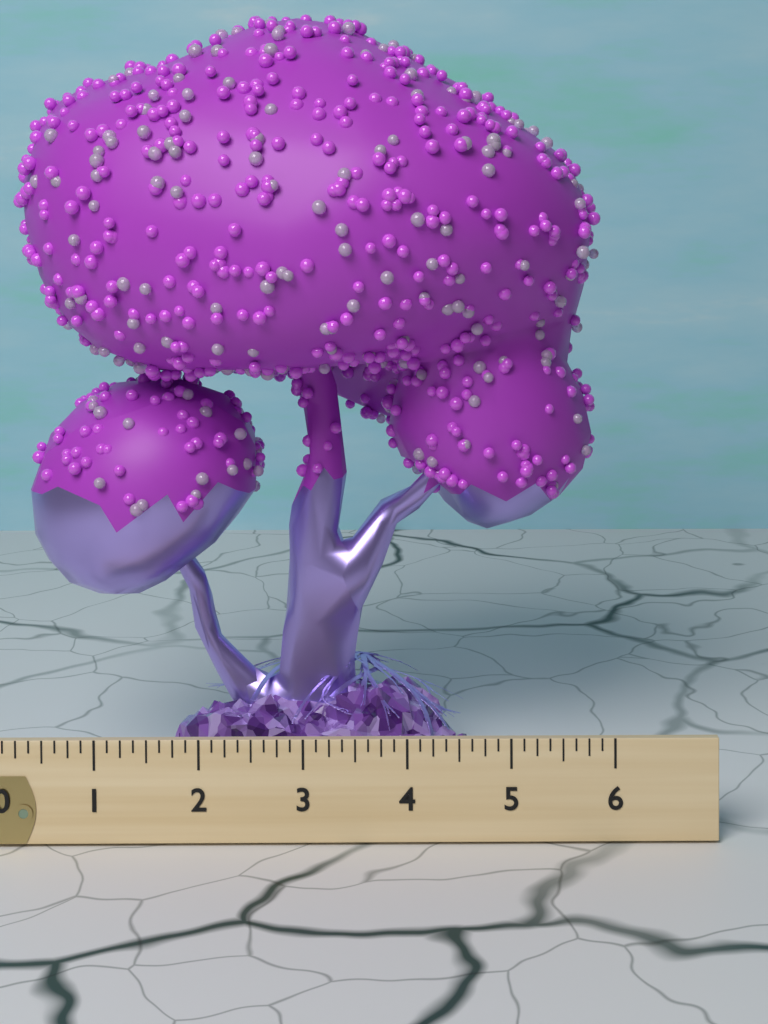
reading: 5.875 (no unit)
